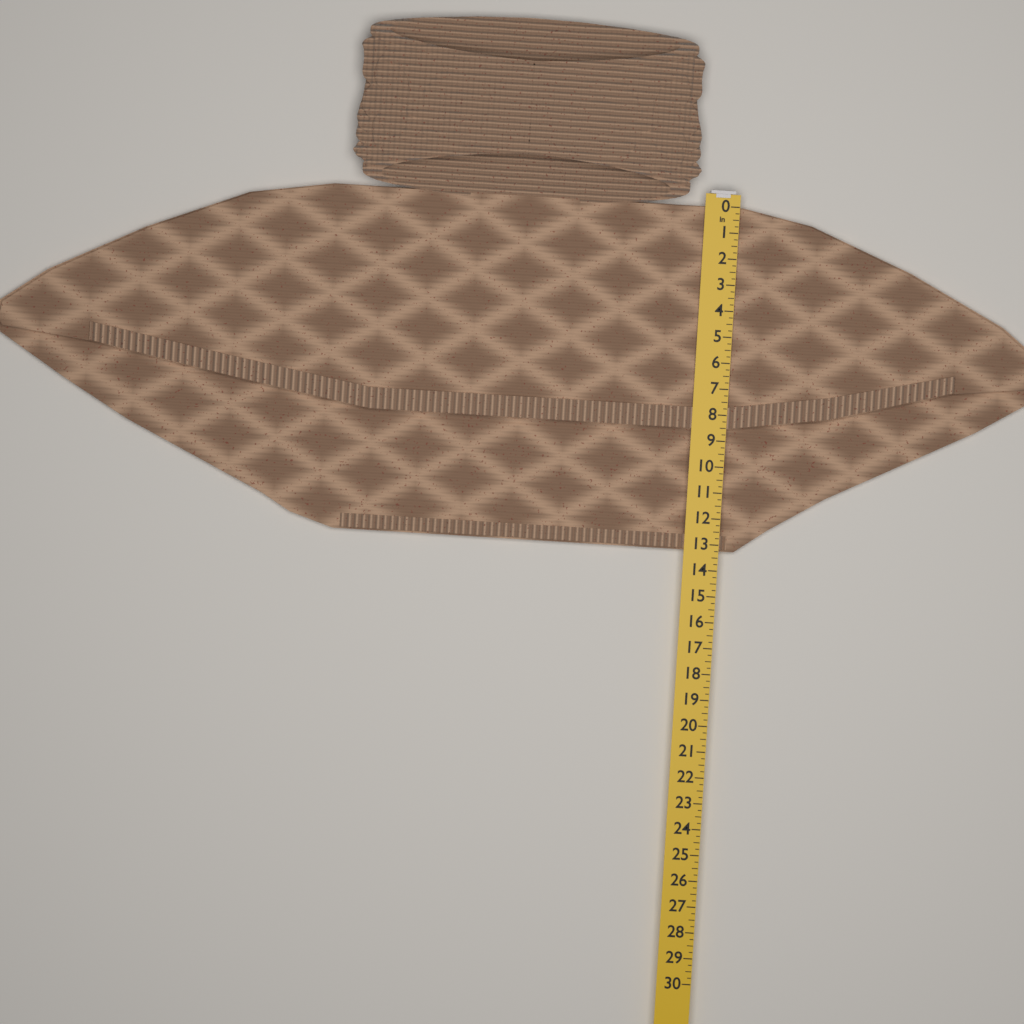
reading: 13.25 in
